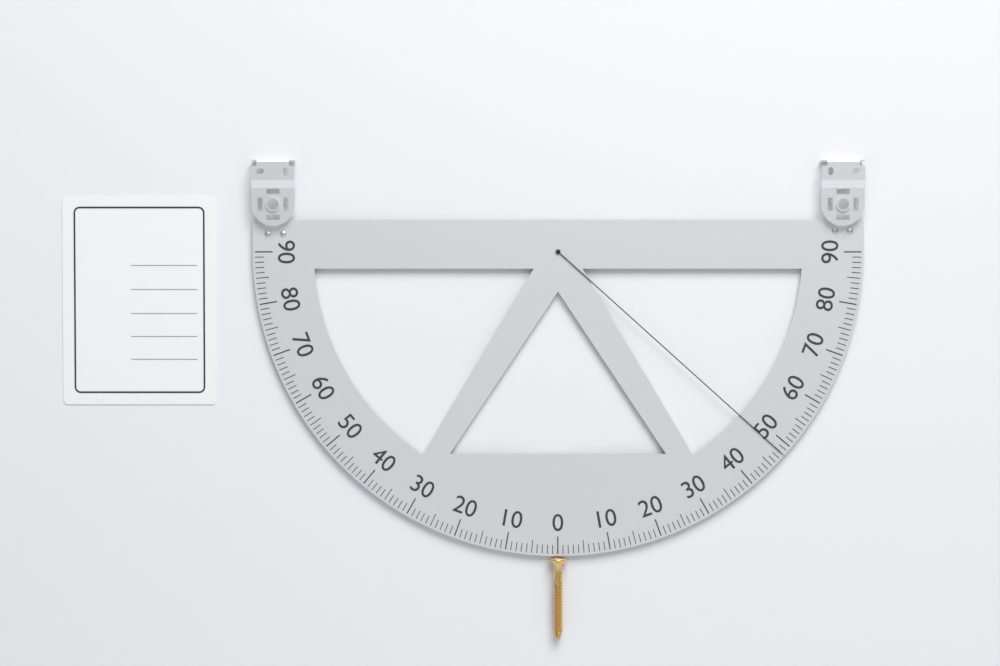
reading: 48 (no unit)
